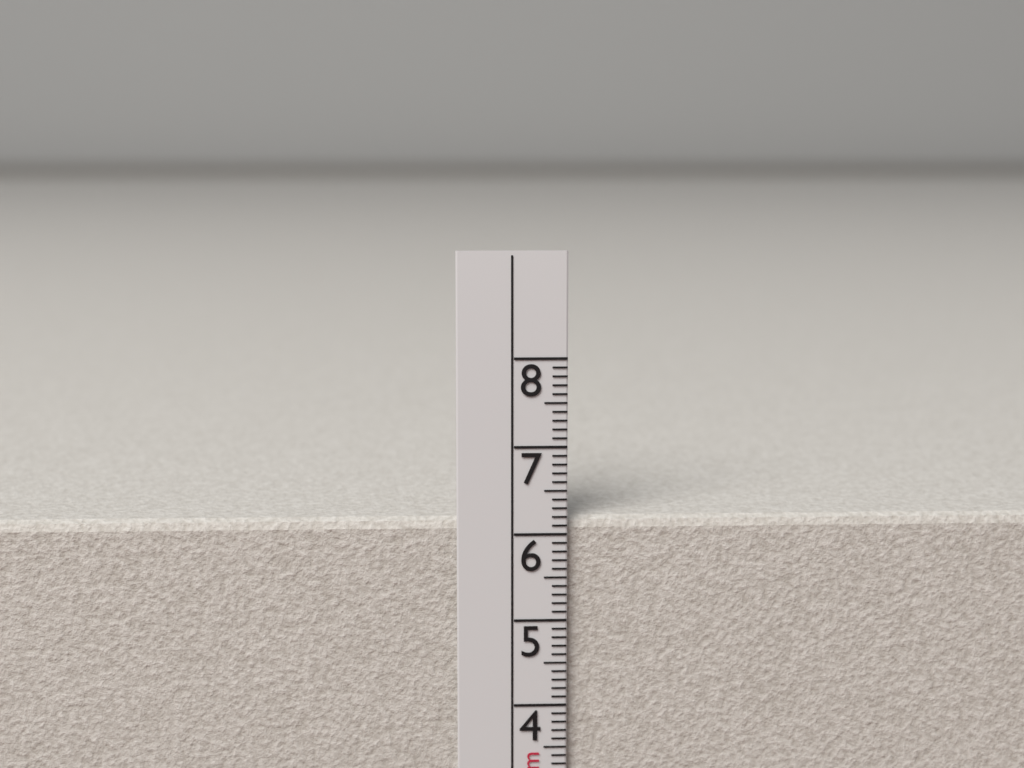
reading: 6.2 cm
